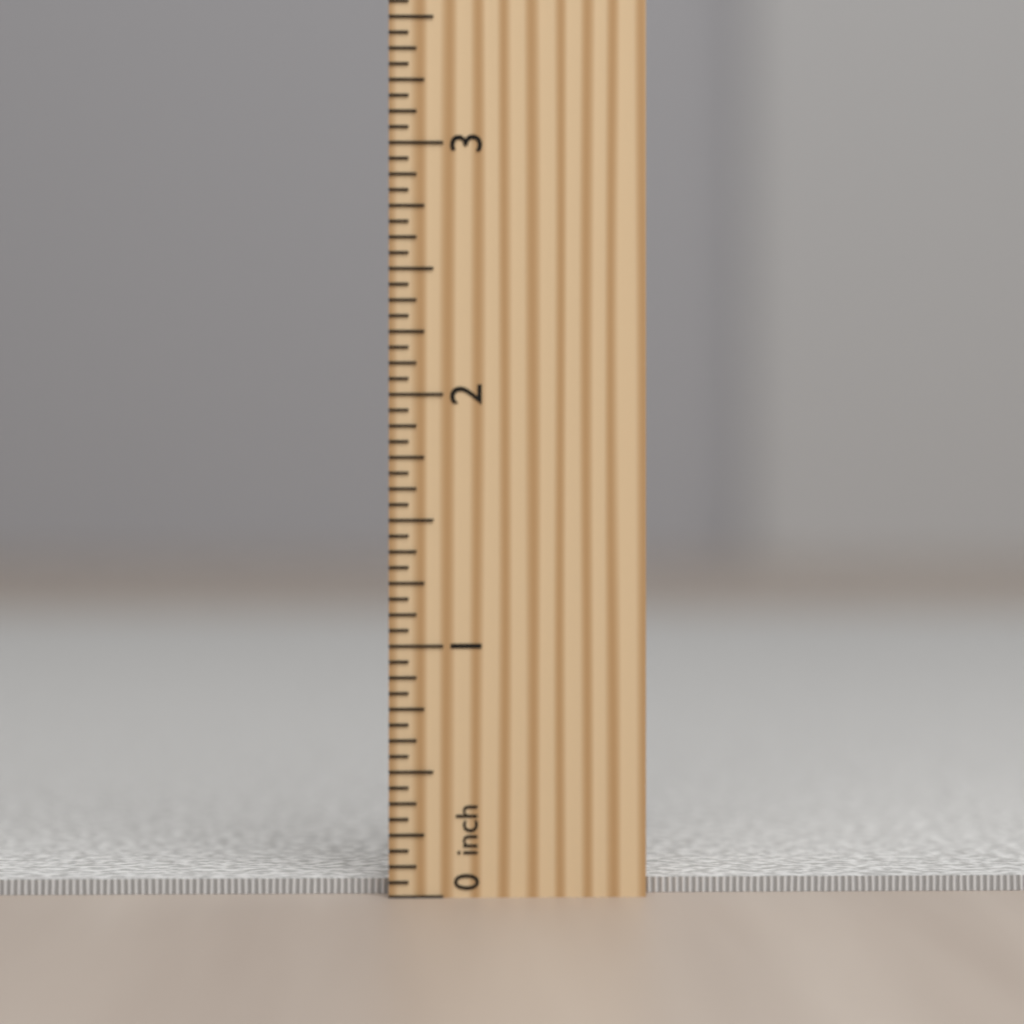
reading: 0.0625 inch
